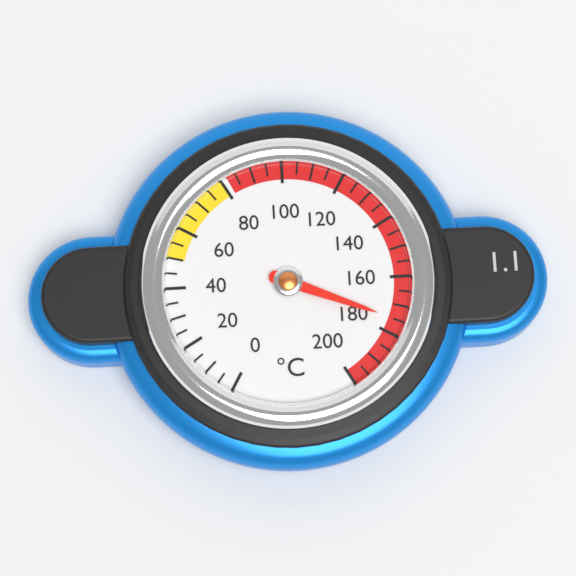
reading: 175 °C
